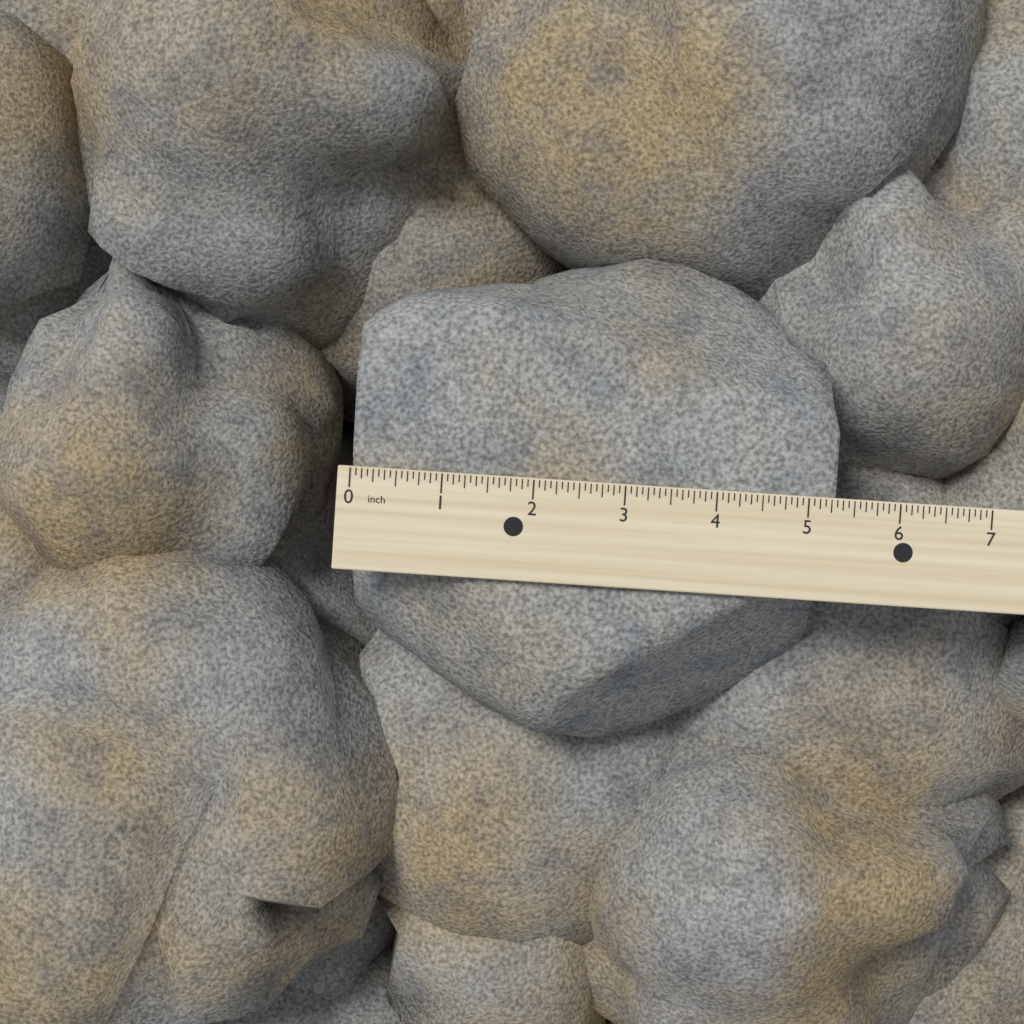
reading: 5.3125 inch
